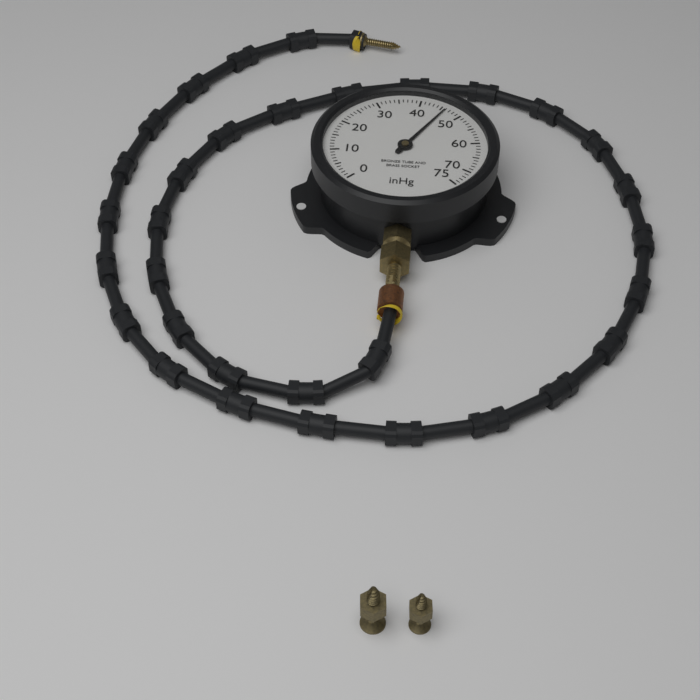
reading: 46 inHg
